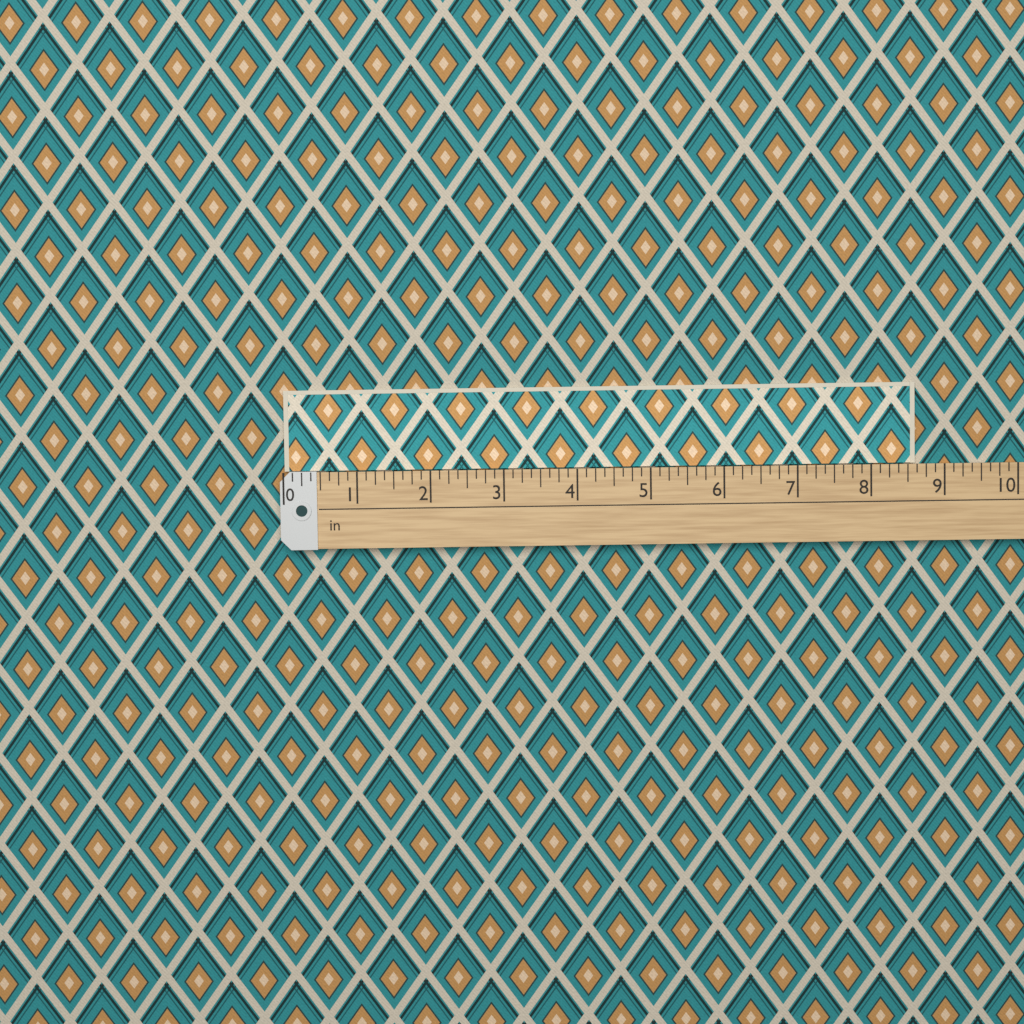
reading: 8.625 in
